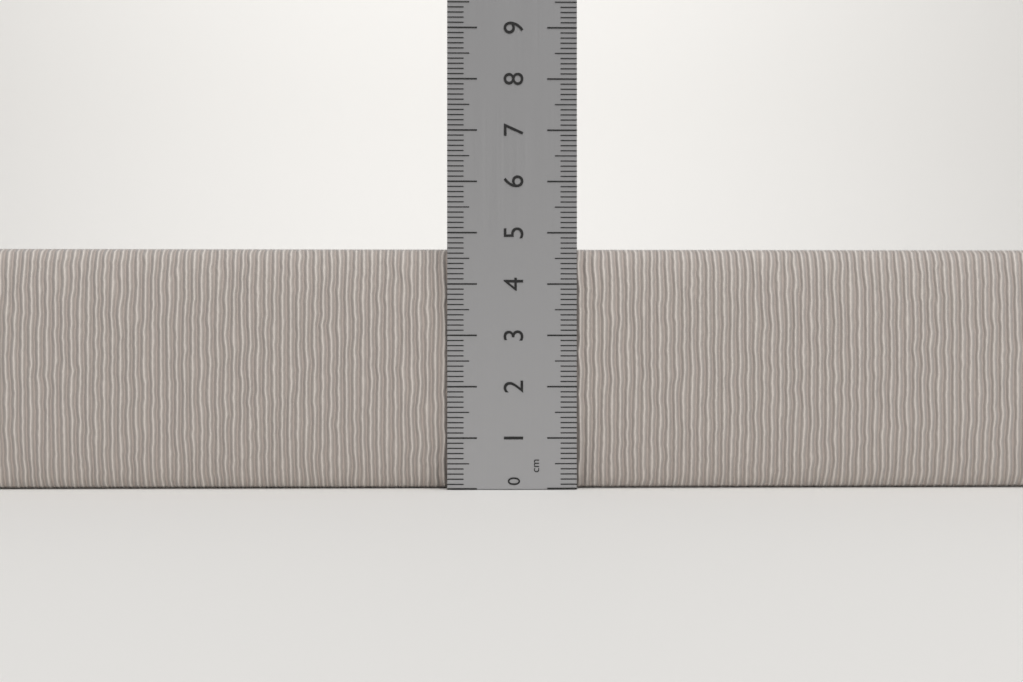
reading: 4.7 cm
